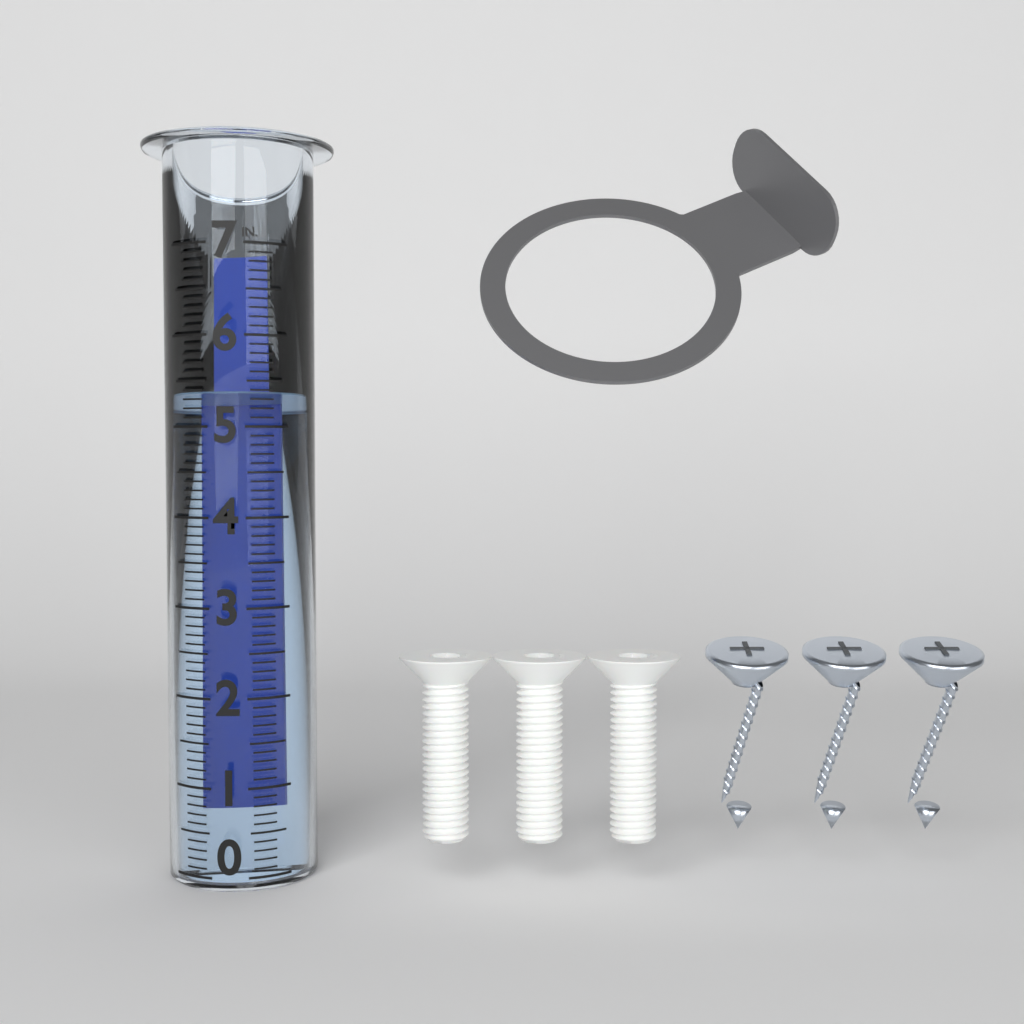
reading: 5.4 in
